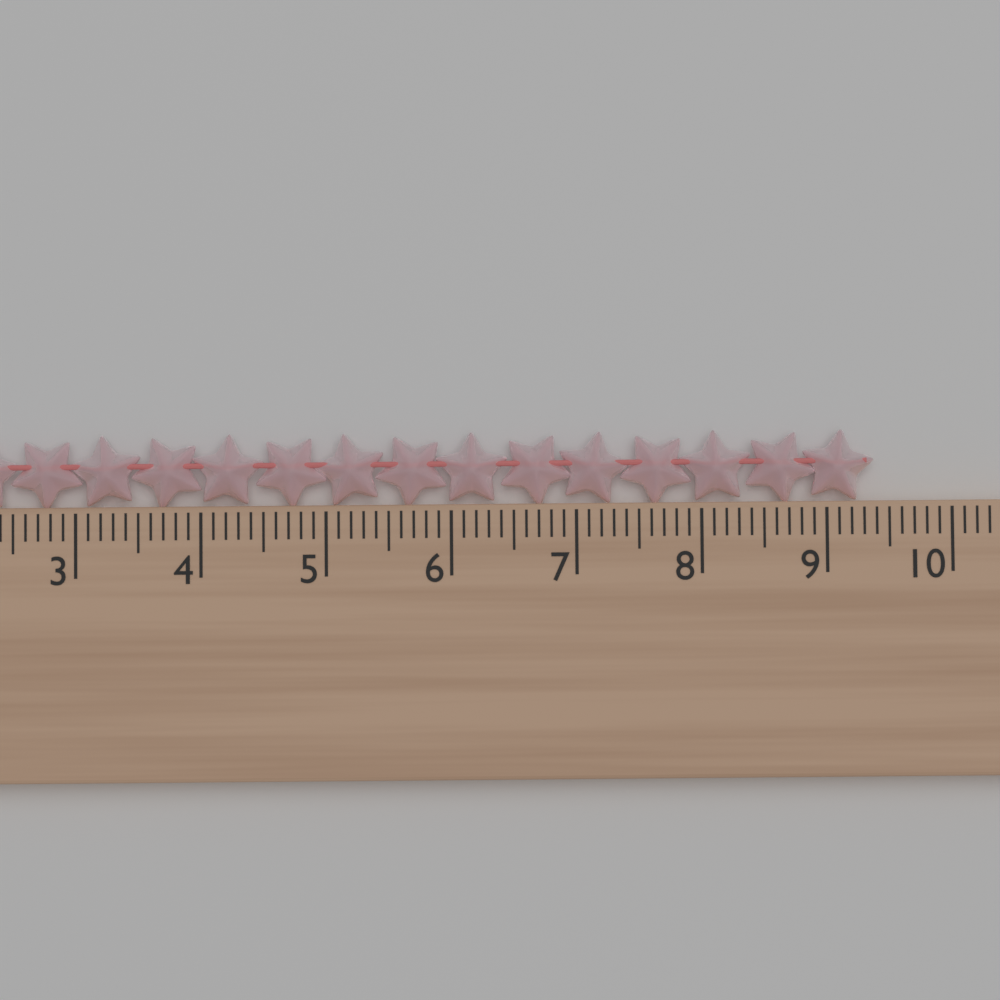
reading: 9.4 cm
